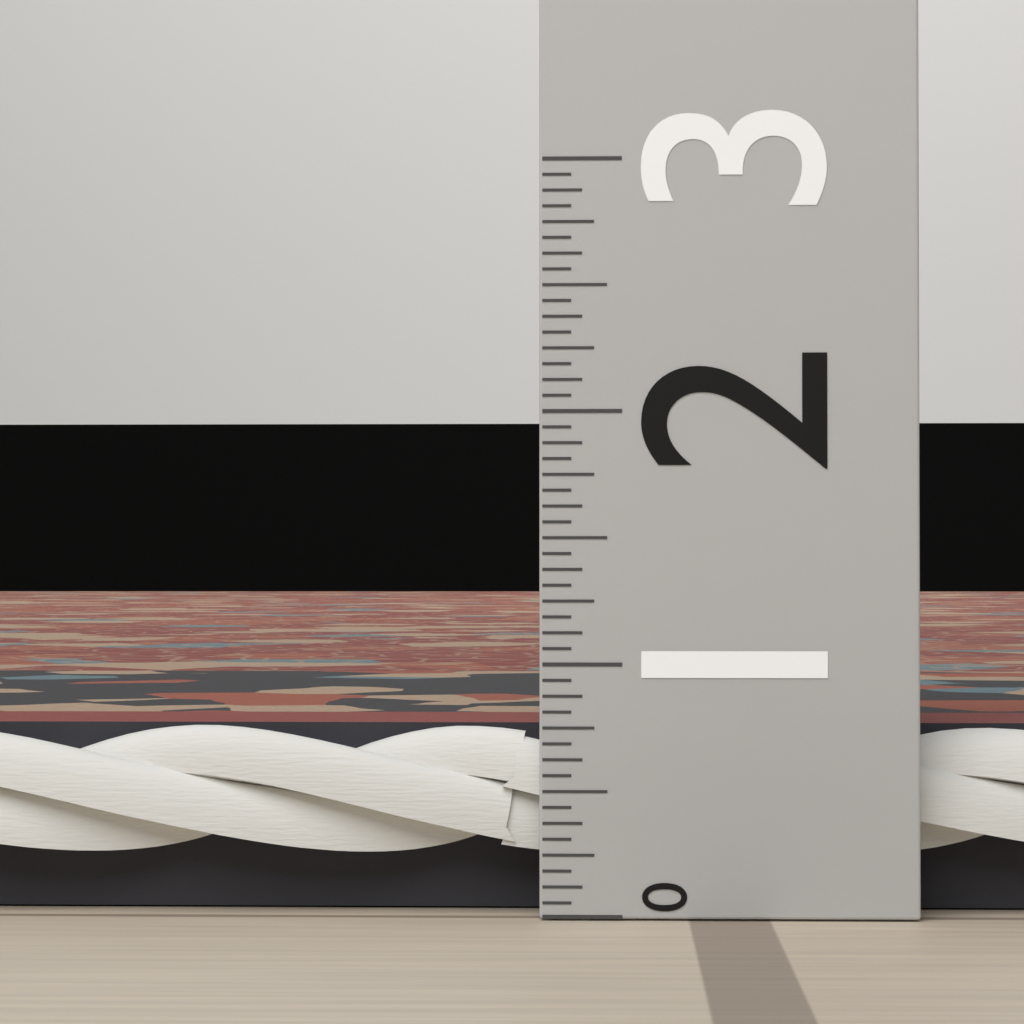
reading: 0.7500 (no unit)
